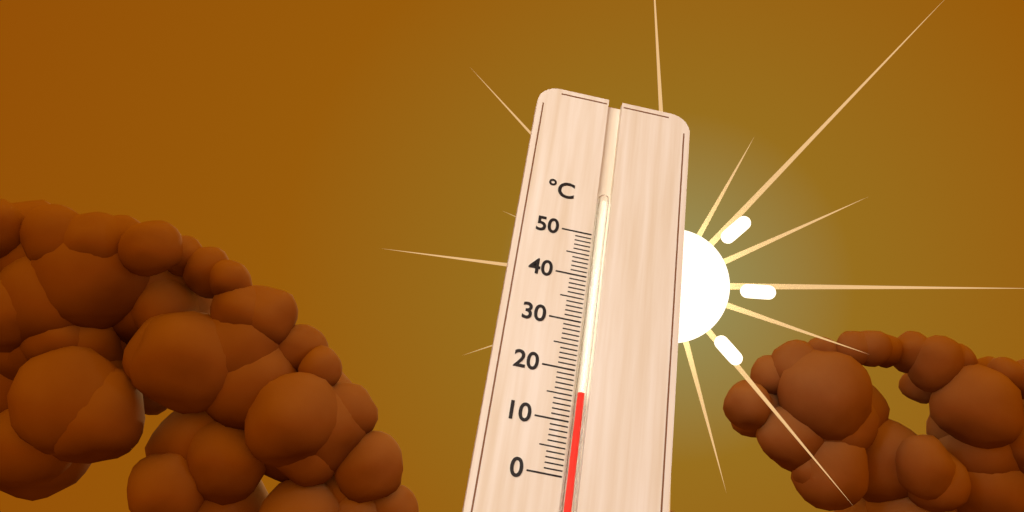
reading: 16 °C
